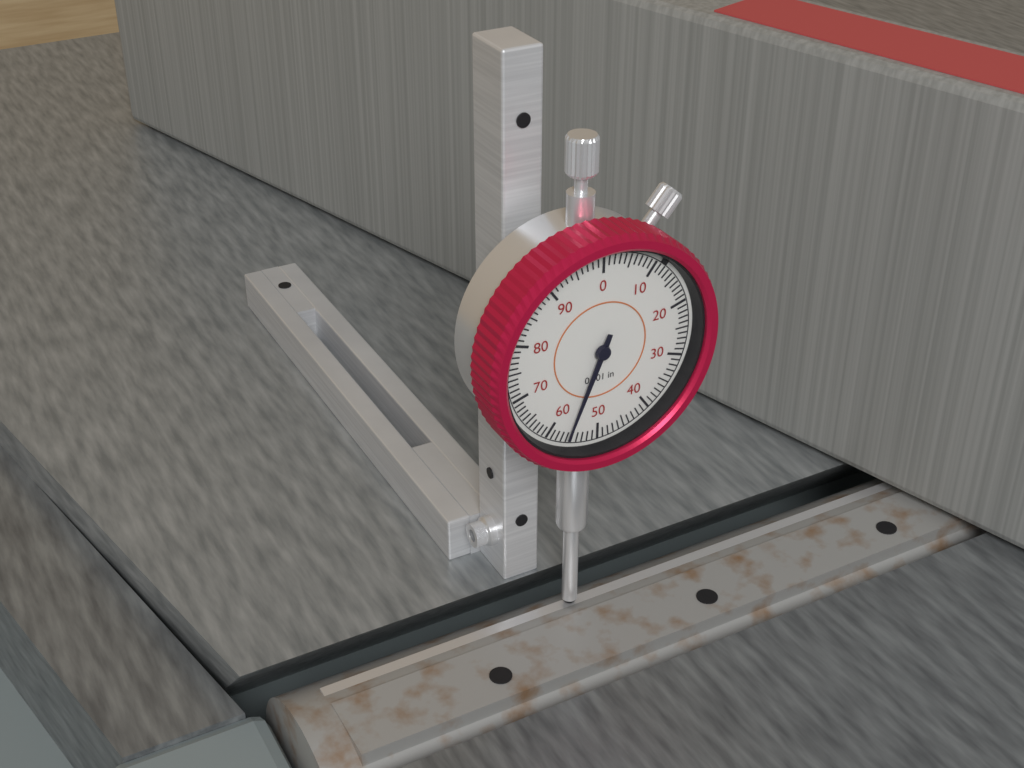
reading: 0.056 in
